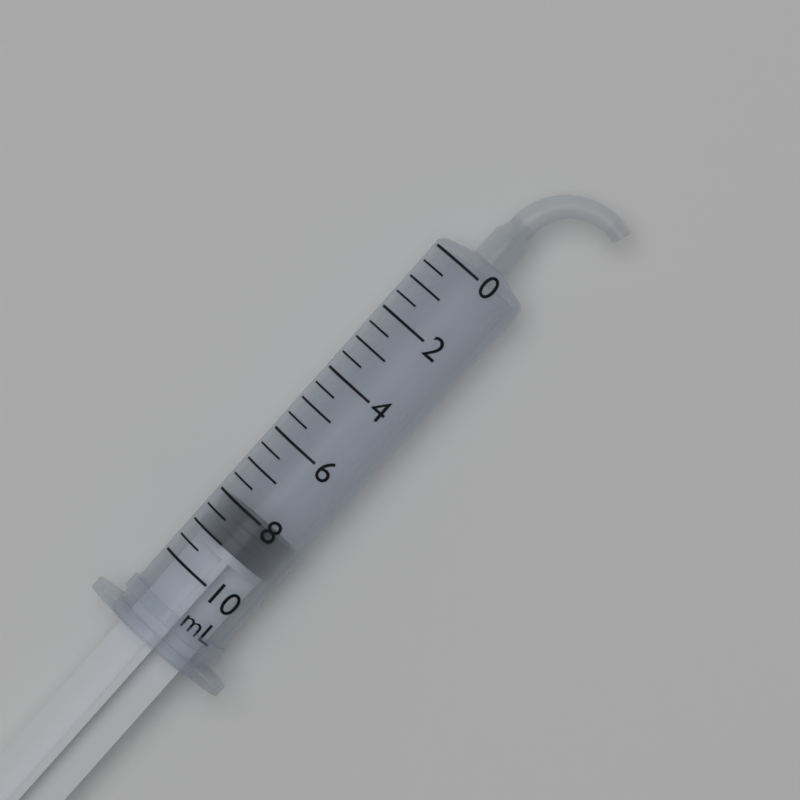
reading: 8.0 mL
